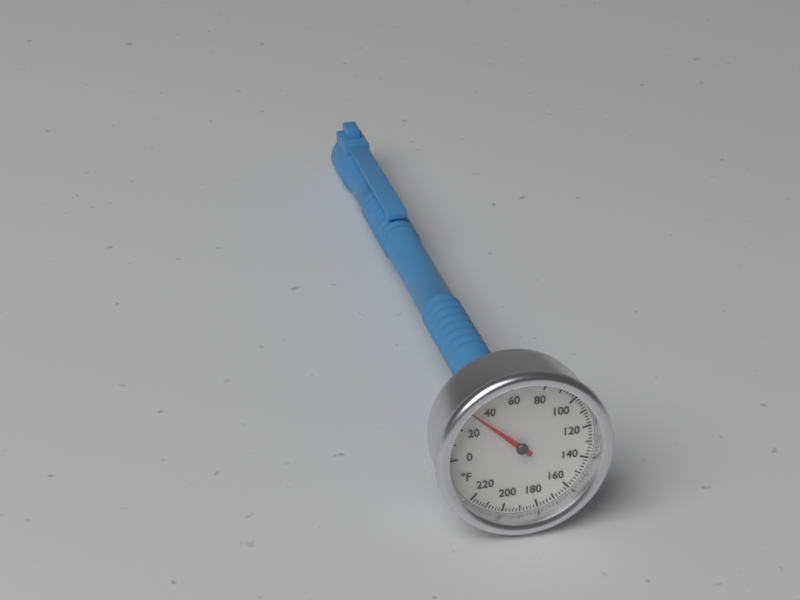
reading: 32 °F
